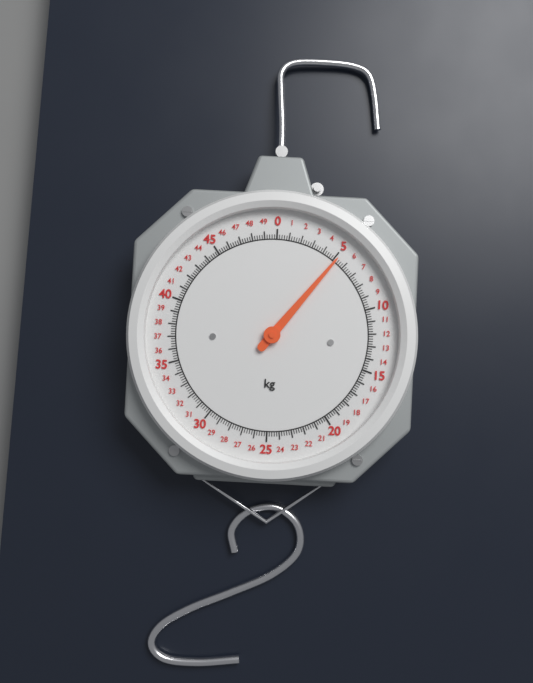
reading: 5.2 kg
